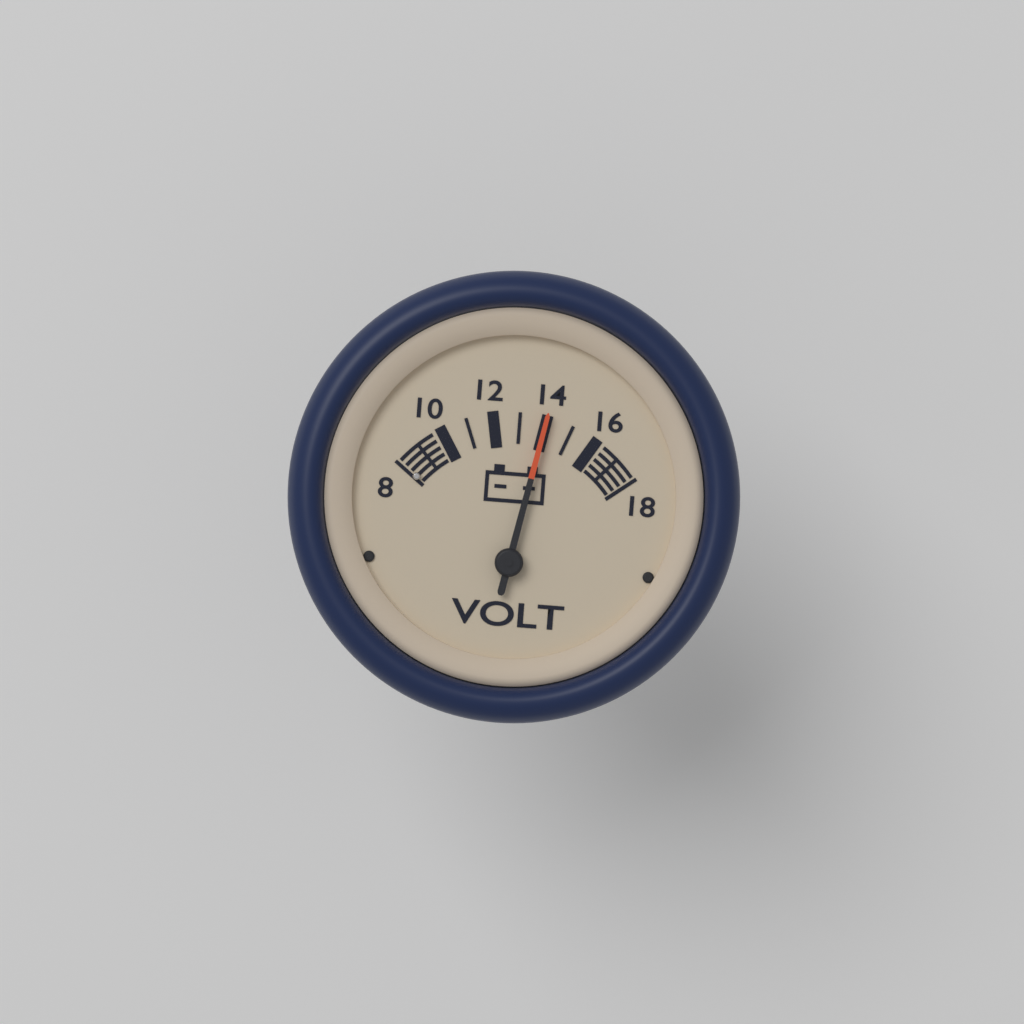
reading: 14 V
